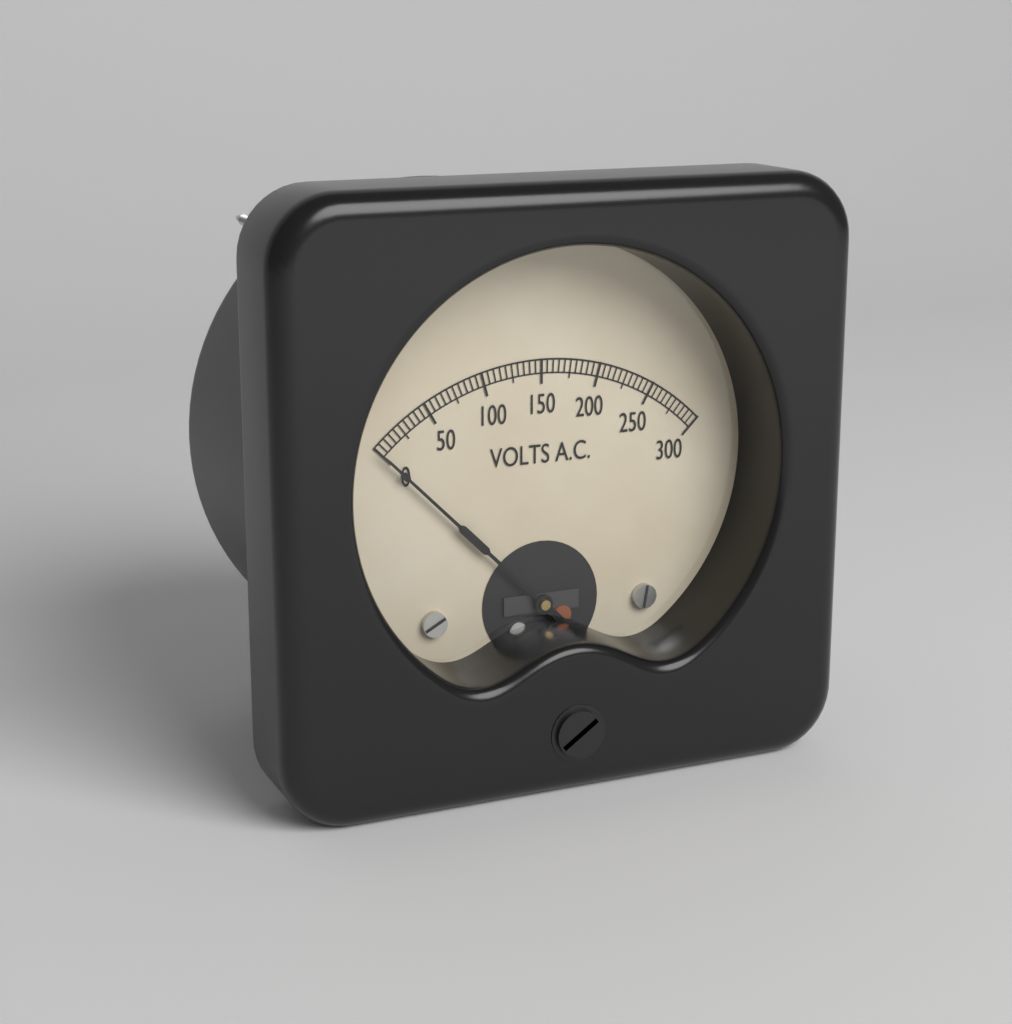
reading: 0 V
